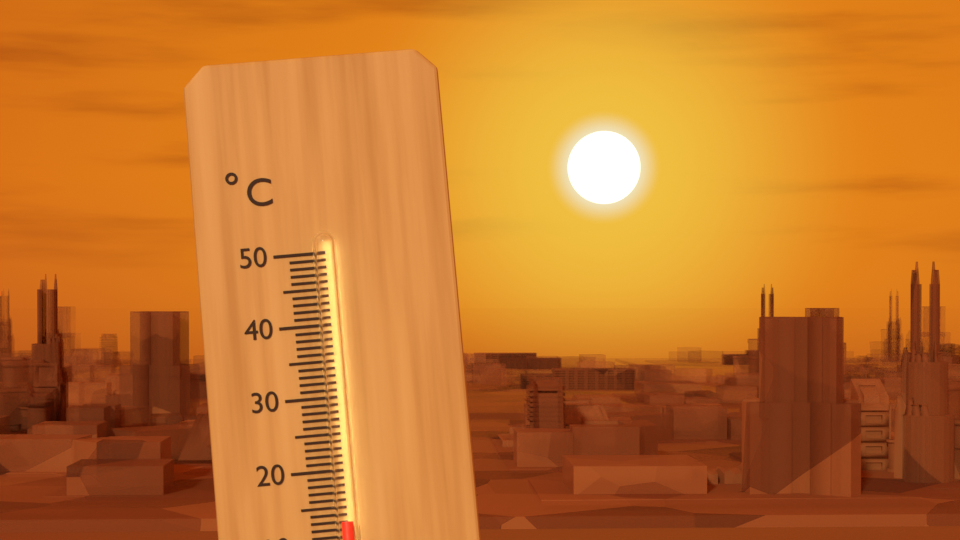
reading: 13 °C
